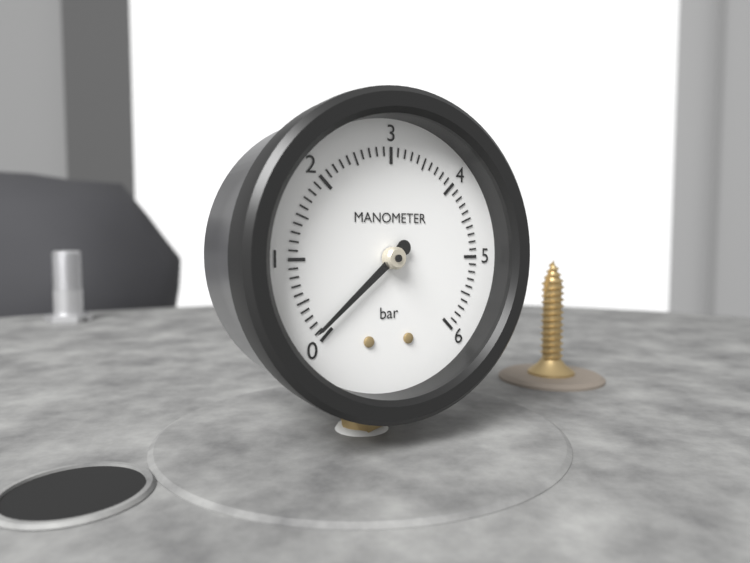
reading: 0.1 bar
